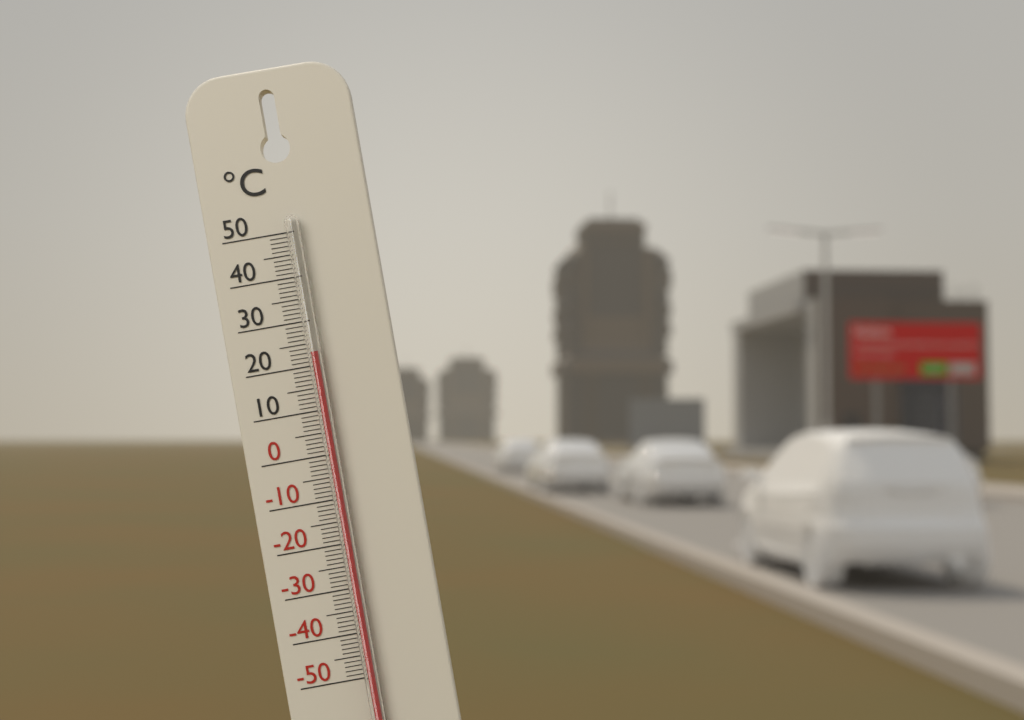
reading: 23 °C
